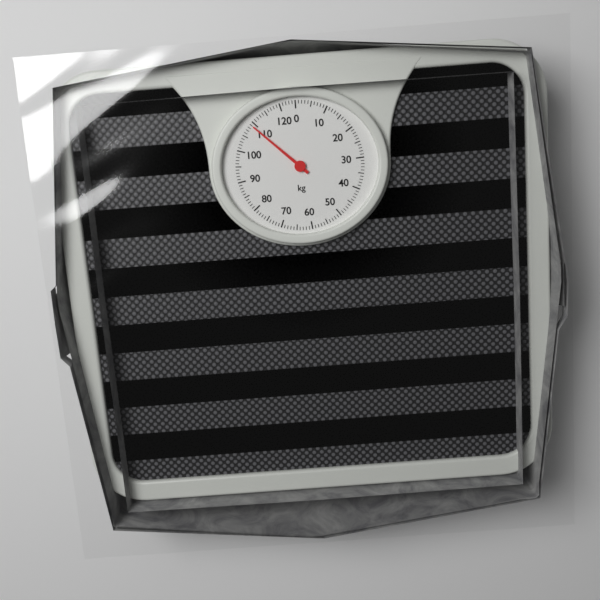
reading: 109 kg
